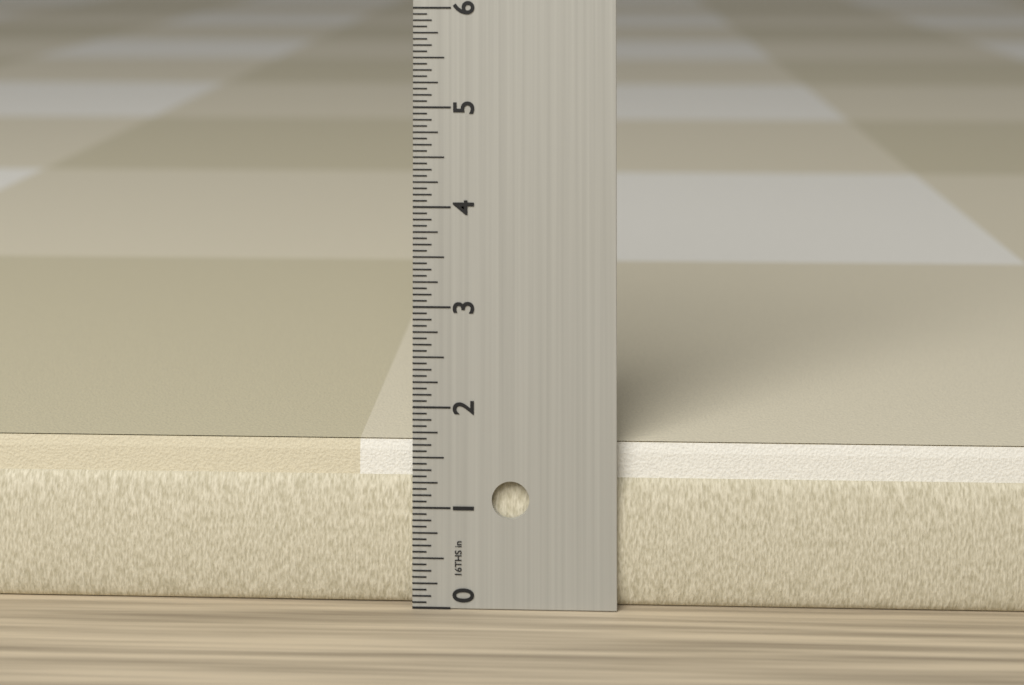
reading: 1.6250 in
